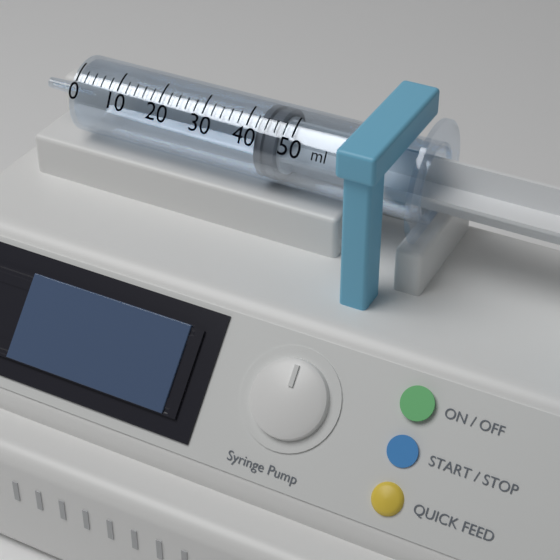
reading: 42 ml
